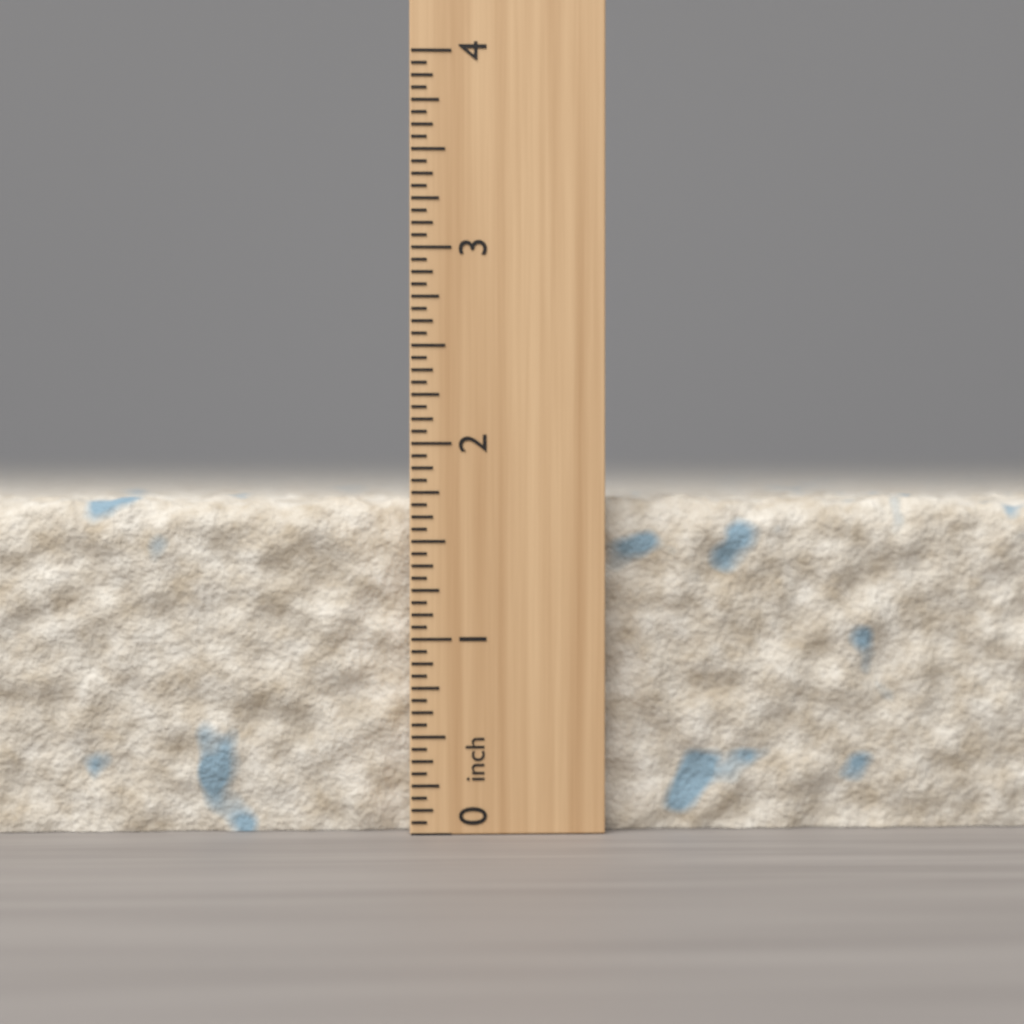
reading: 1.7500 inch
